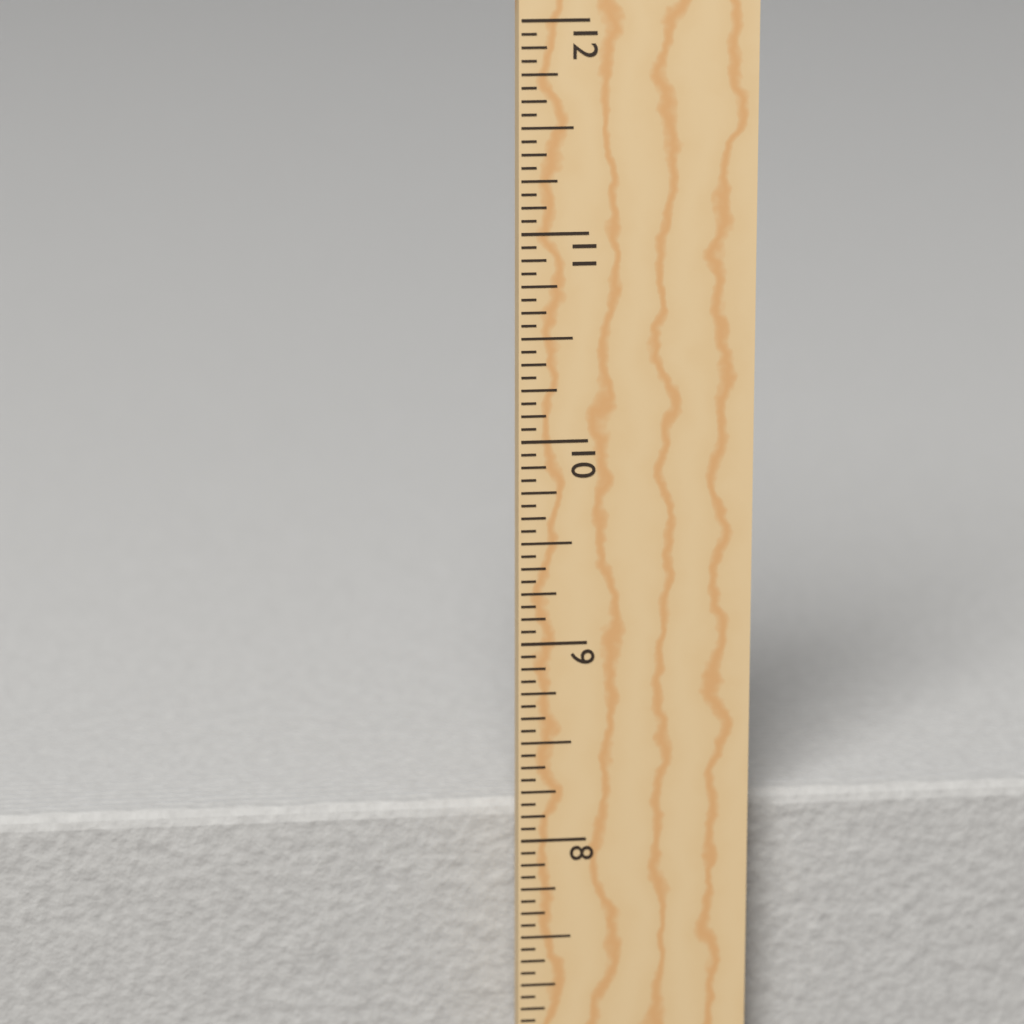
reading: 8.1250 in
